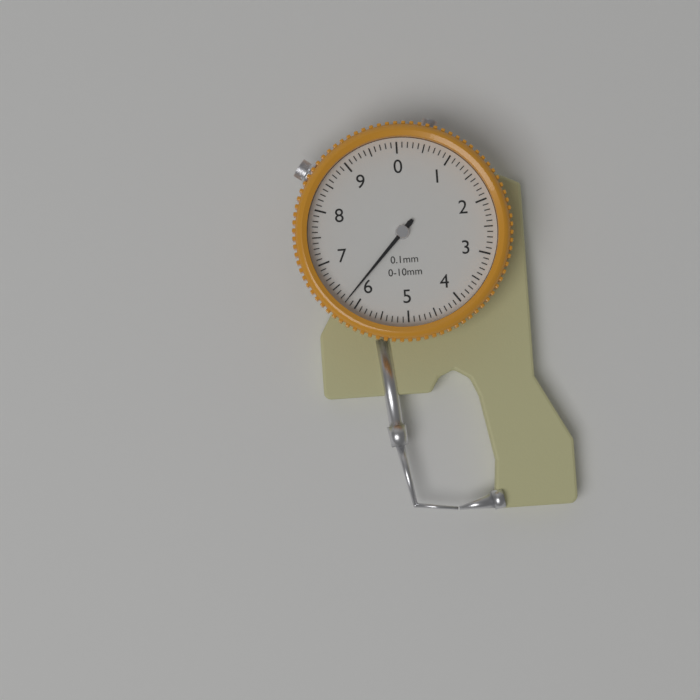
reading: 6.2 mm
